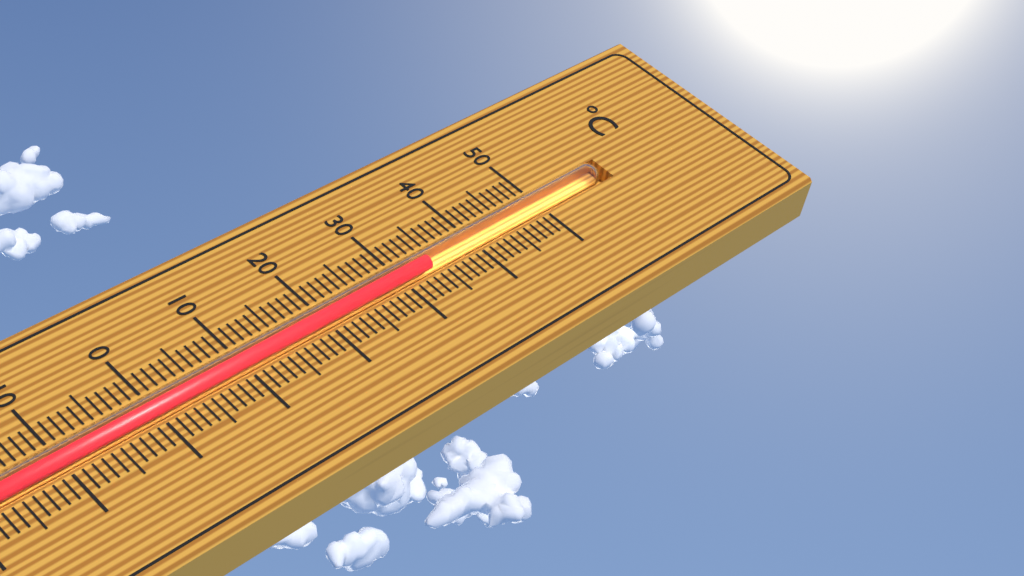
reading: 34 °C
